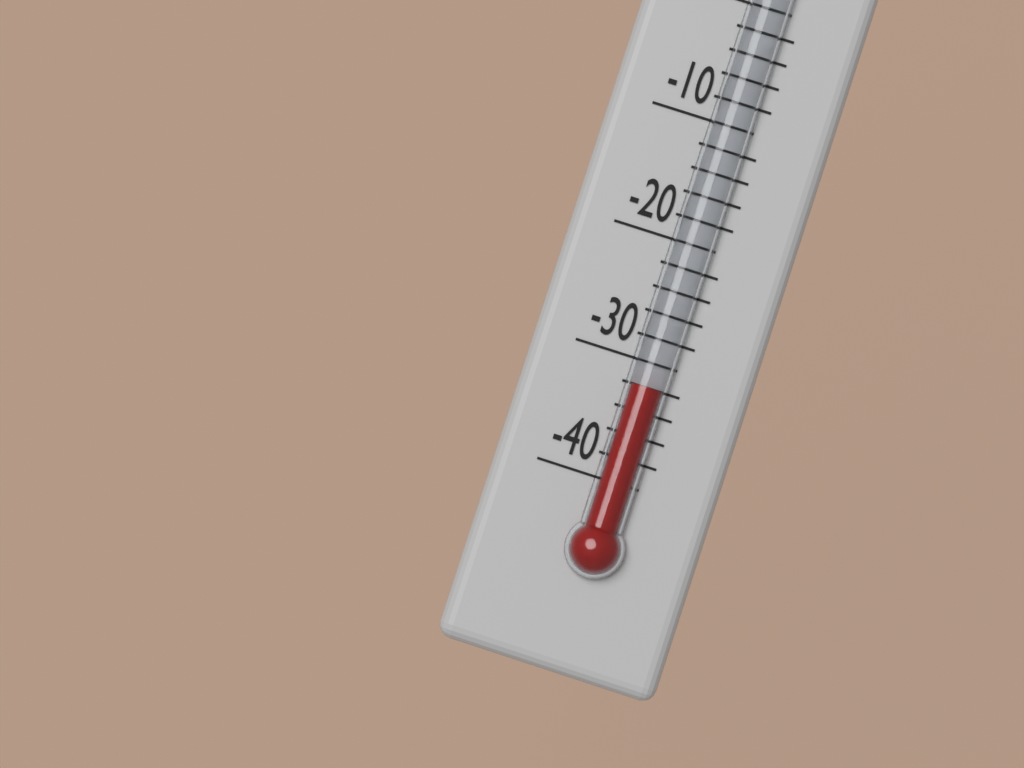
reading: -32 °F
